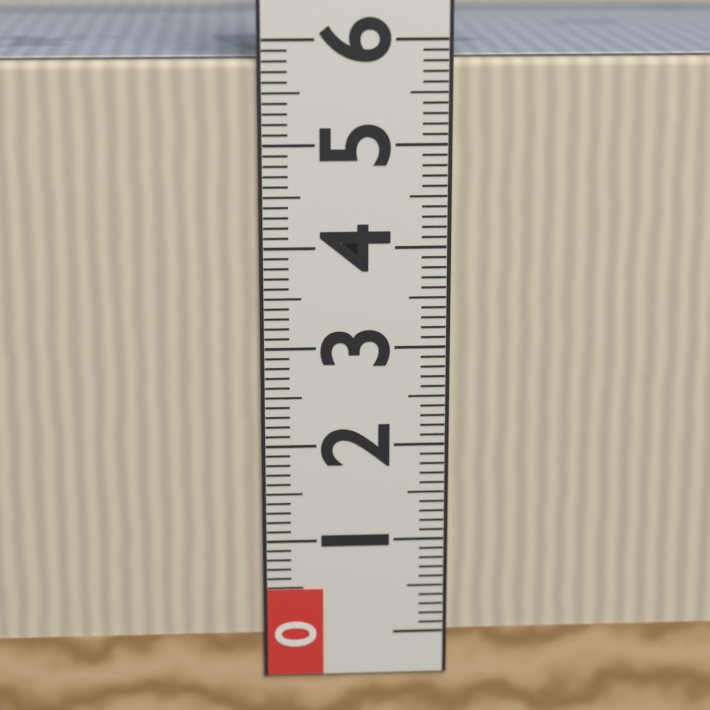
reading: 5.8 (no unit)
